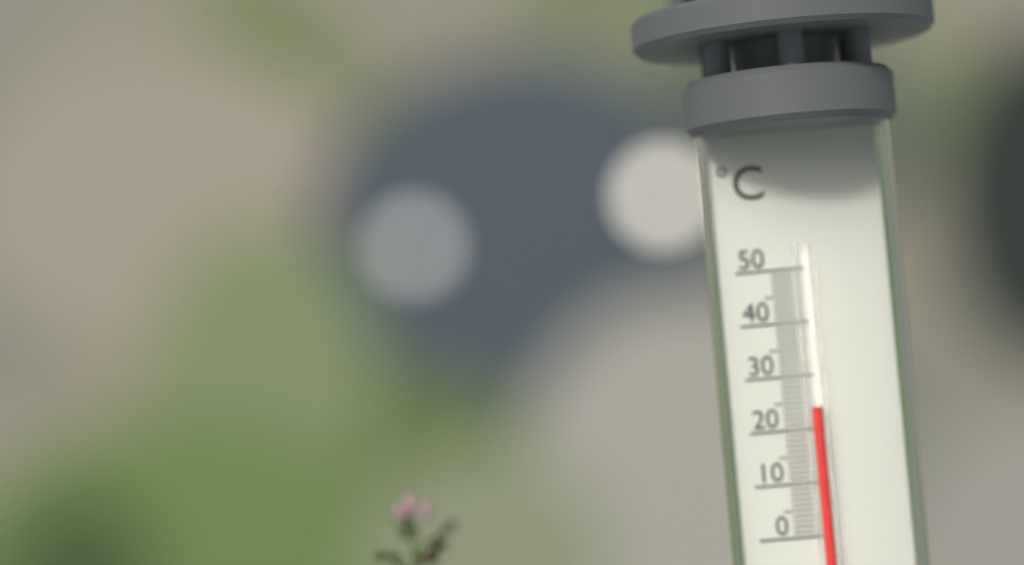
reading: 24 °C
